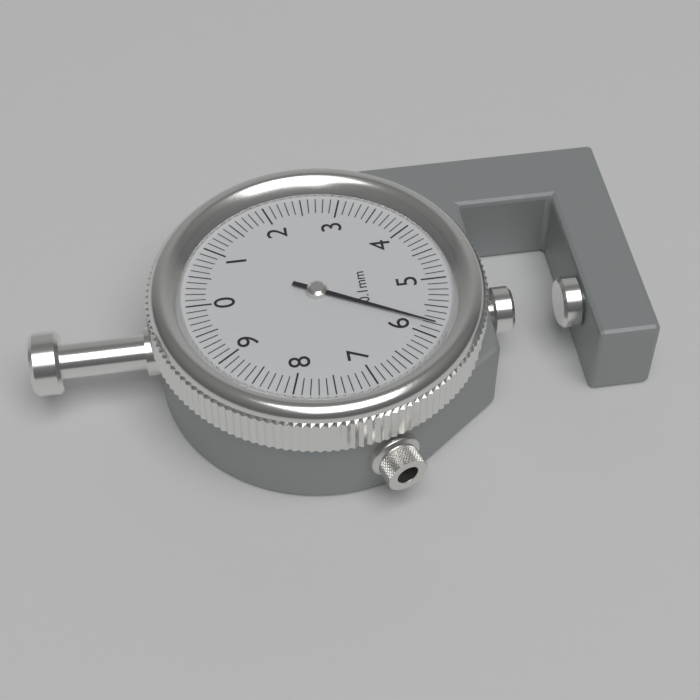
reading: 5.8 mm
